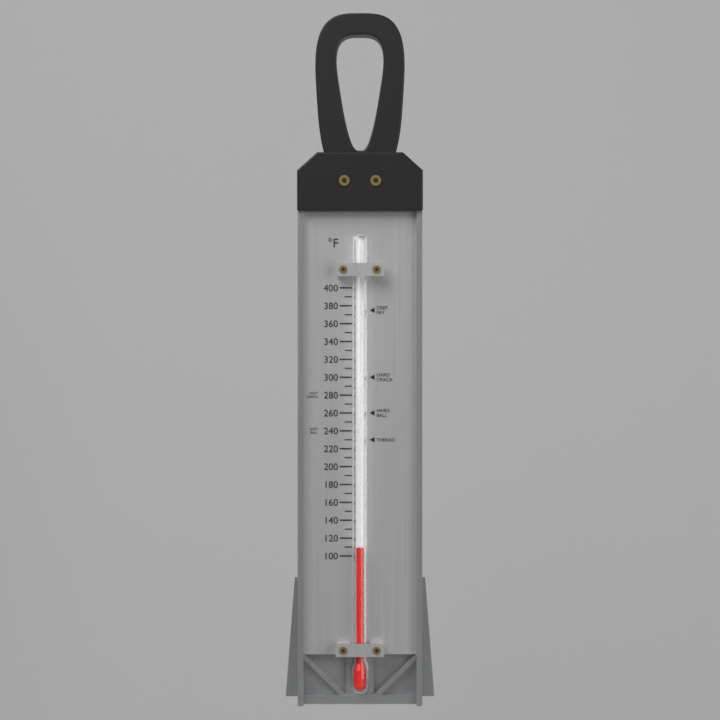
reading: 110 °F
